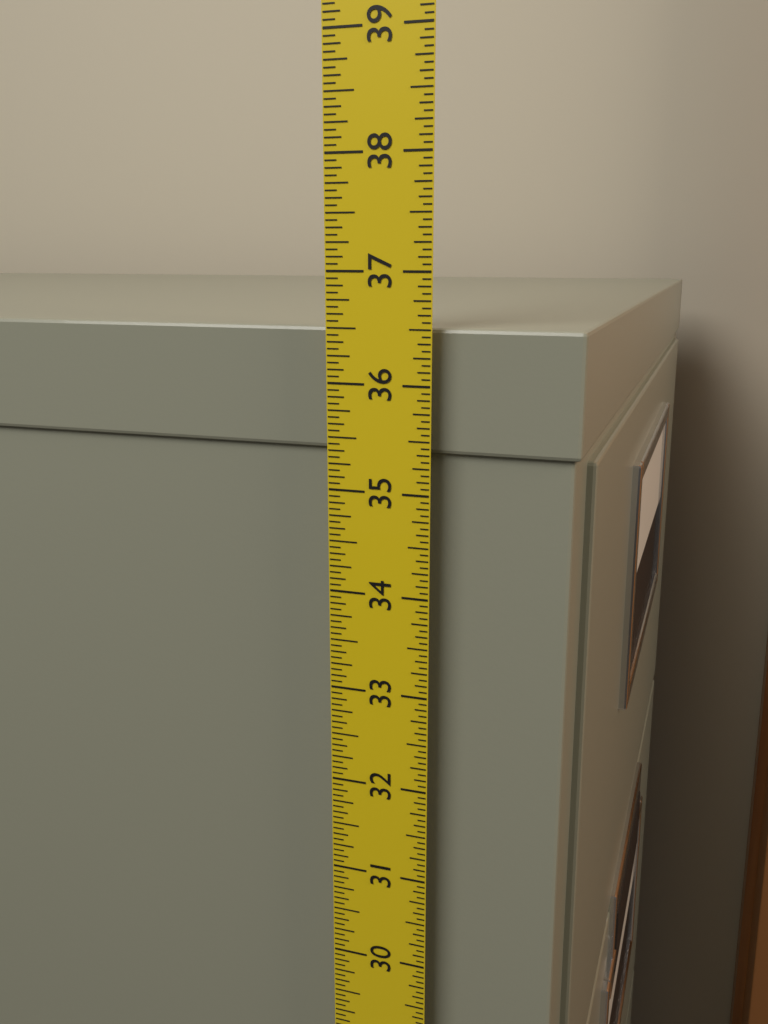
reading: 36.5000 in
